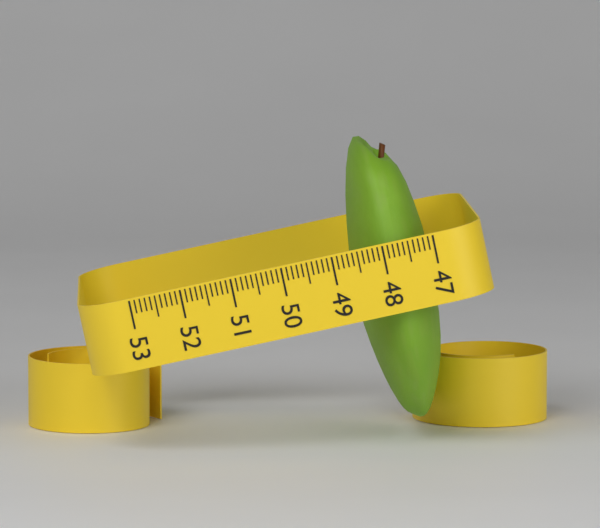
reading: 48.6 (no unit)
